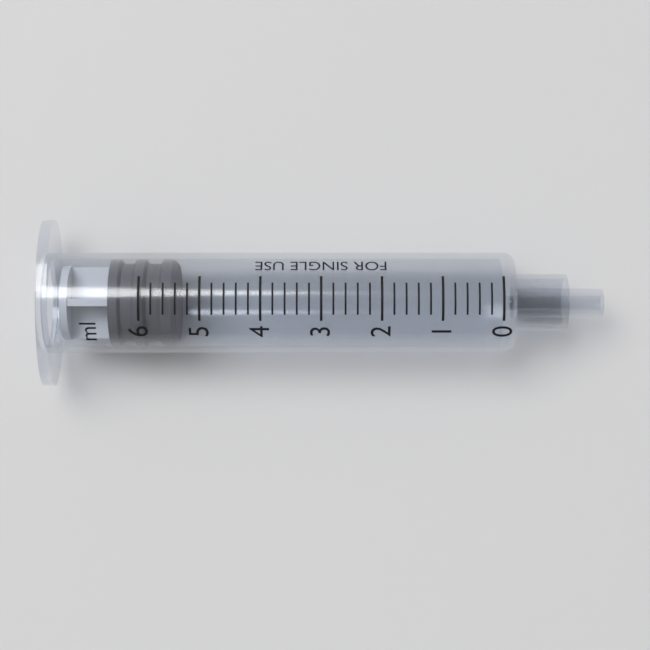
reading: 5.4 ml
